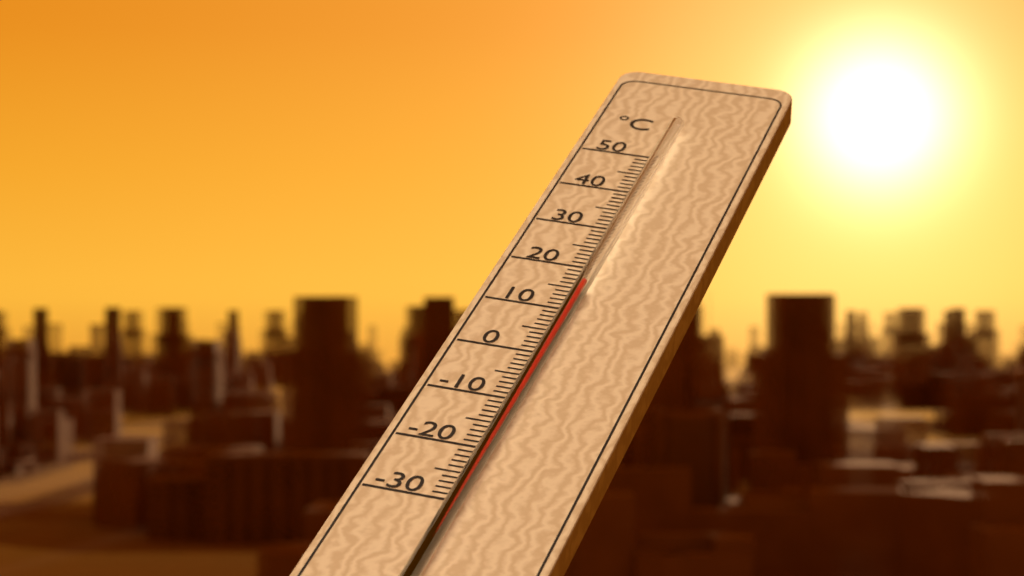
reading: 14 °C
